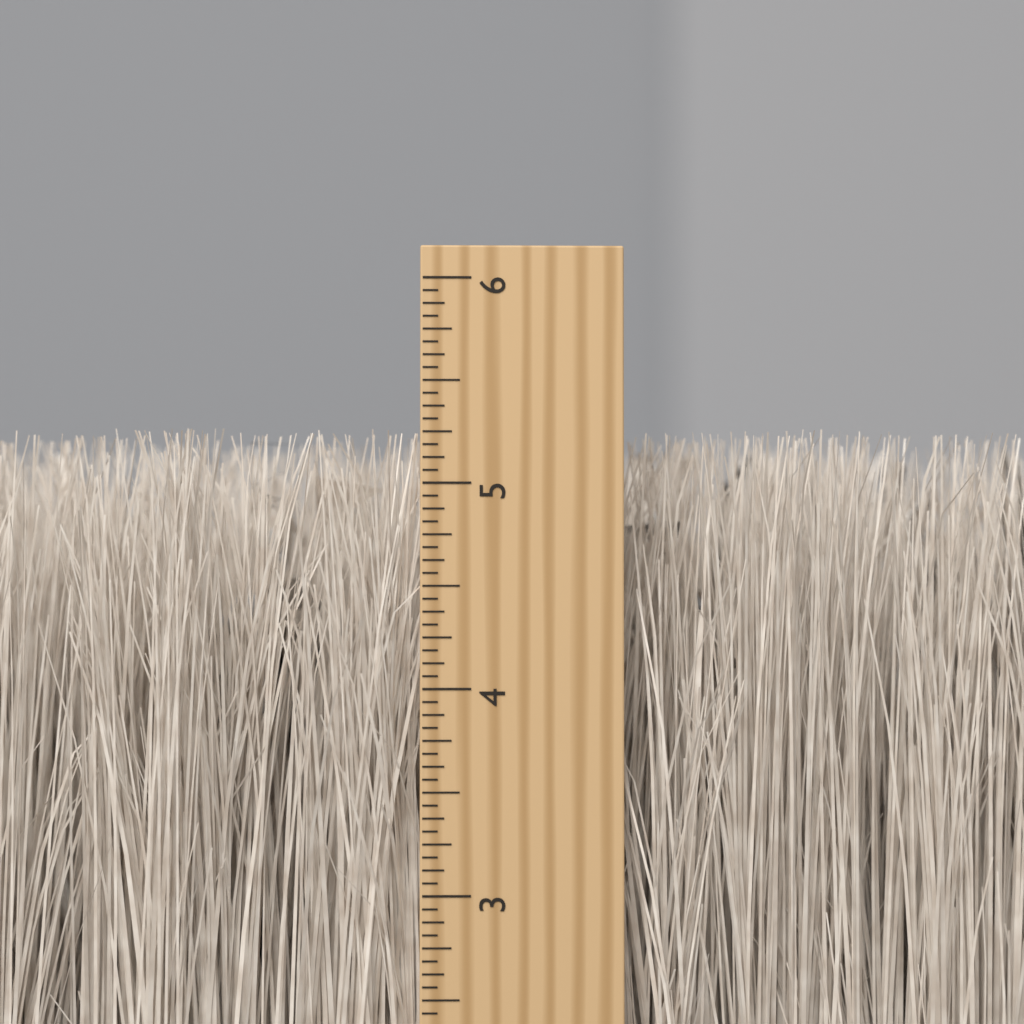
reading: 5.2500 inch
